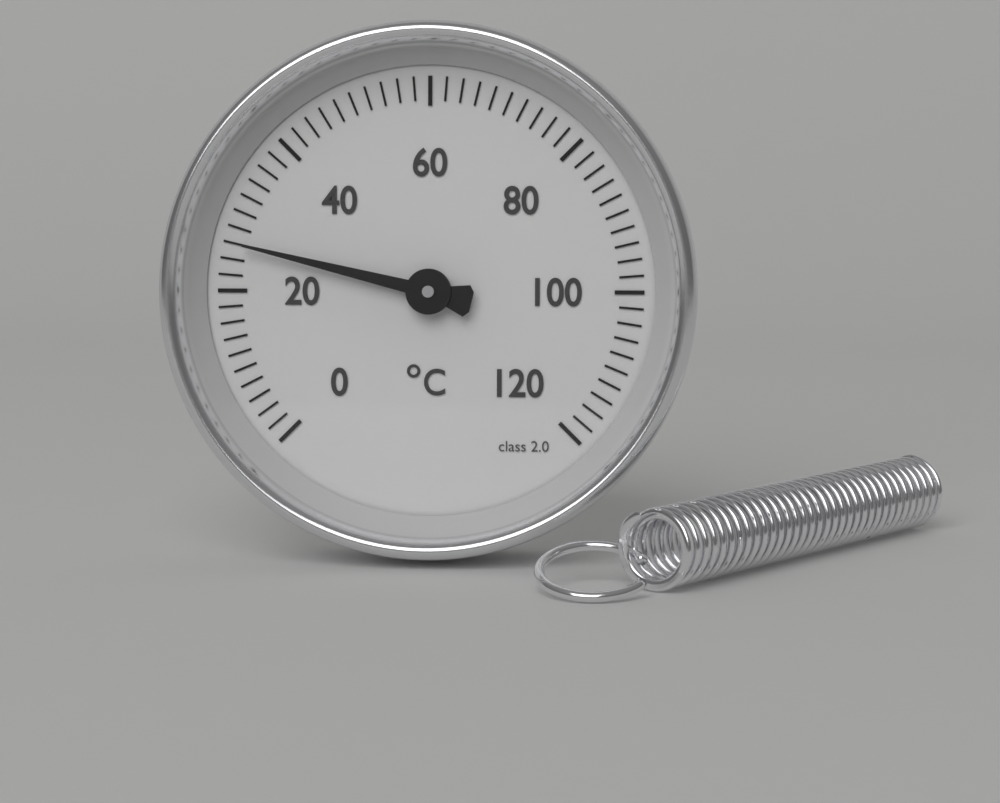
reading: 26 °C
